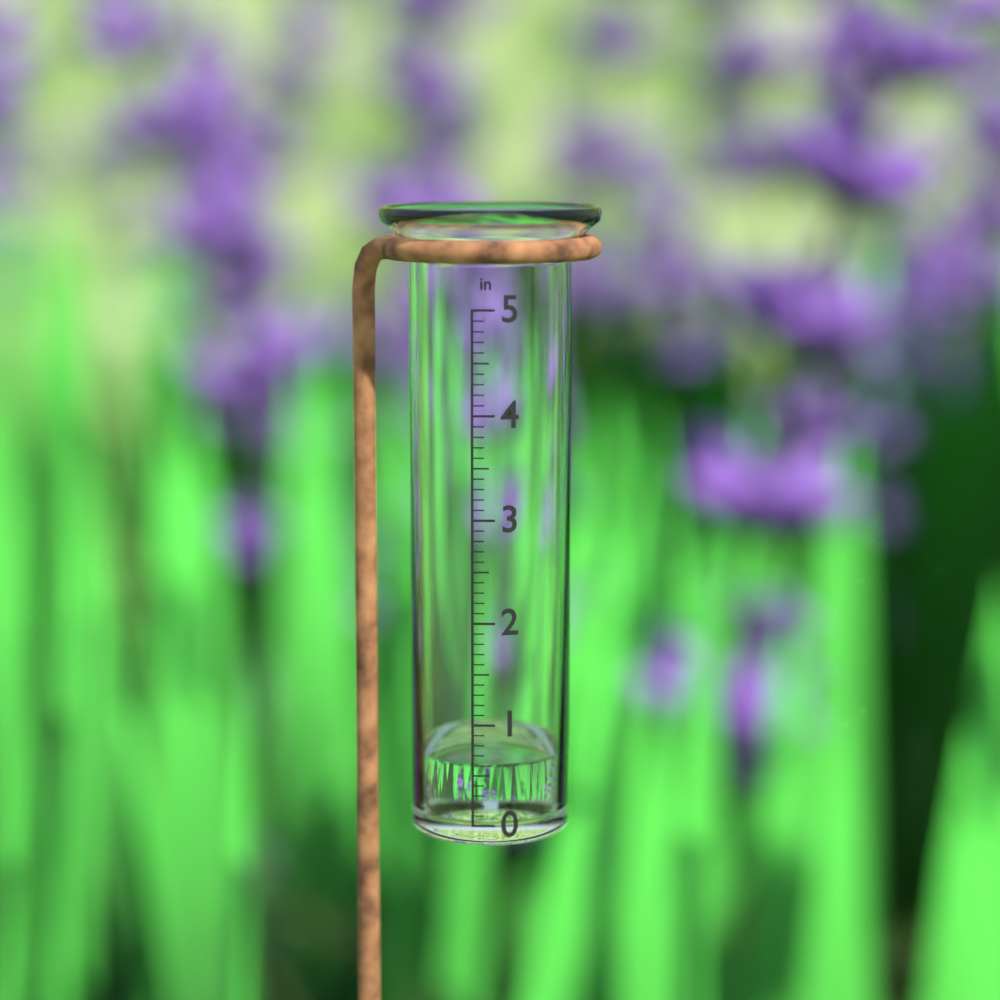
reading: 0.6 in
